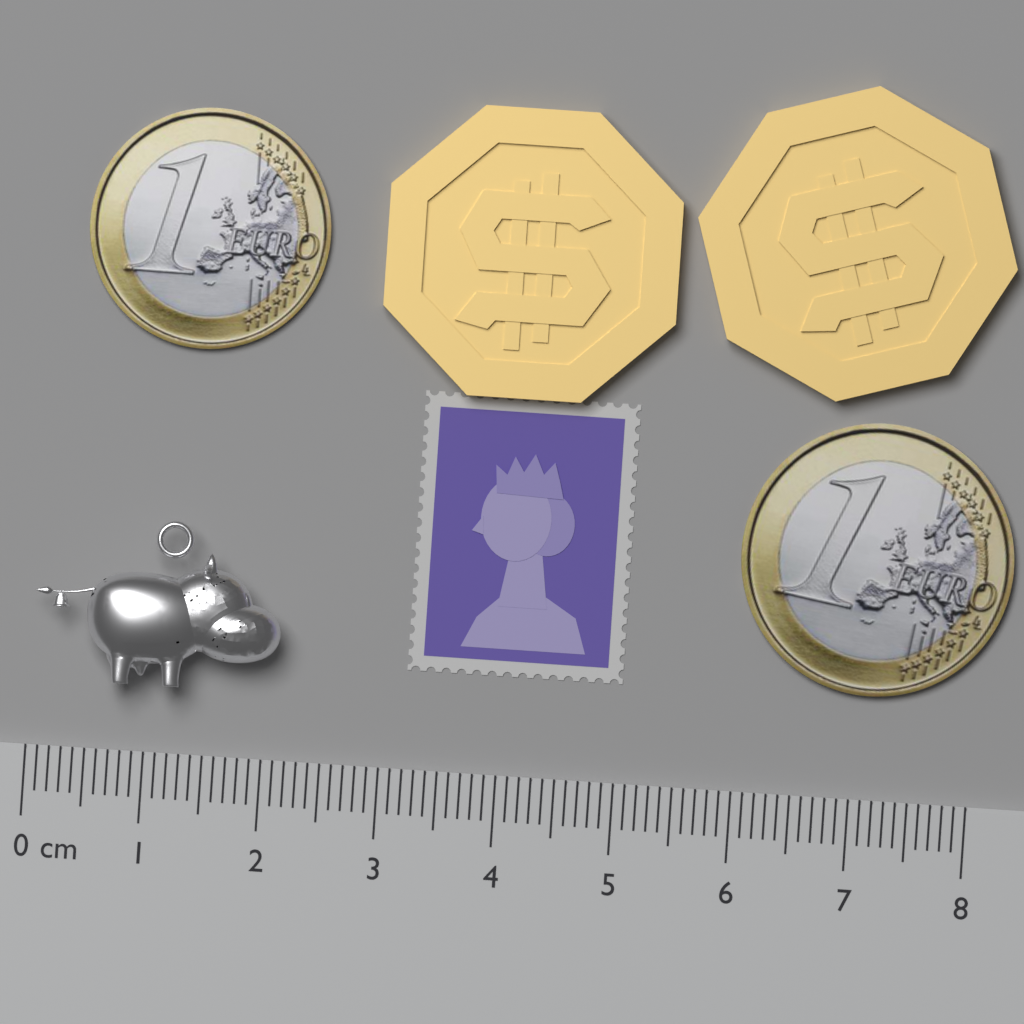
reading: 2.1 cm
